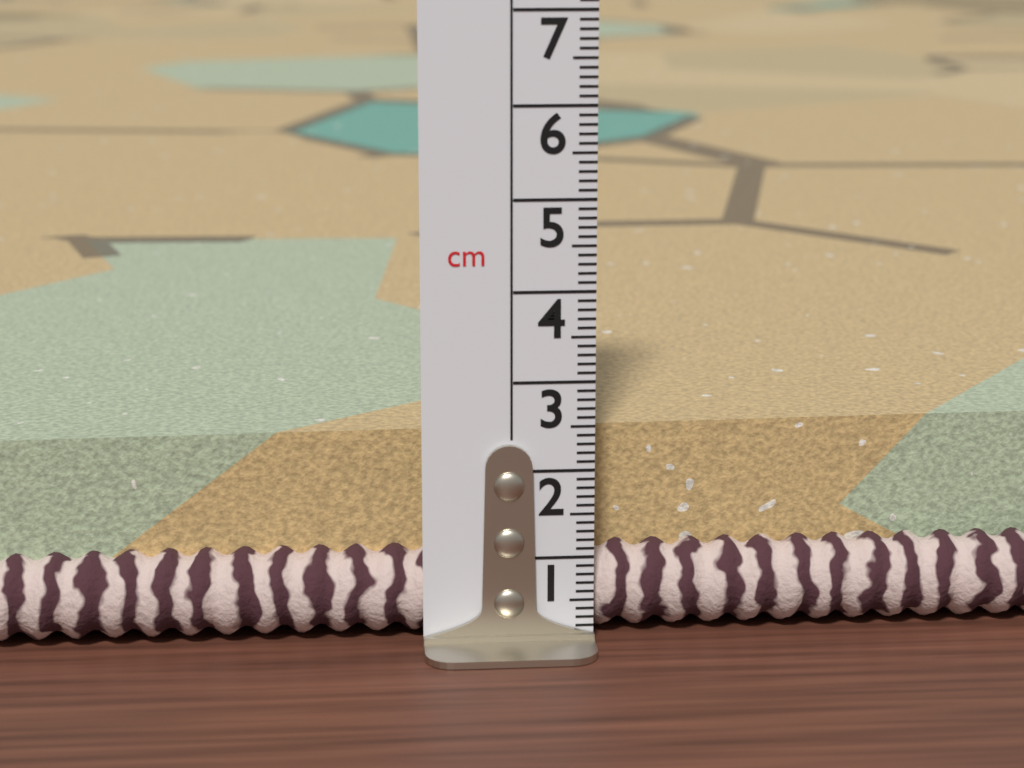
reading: 2.3 cm
